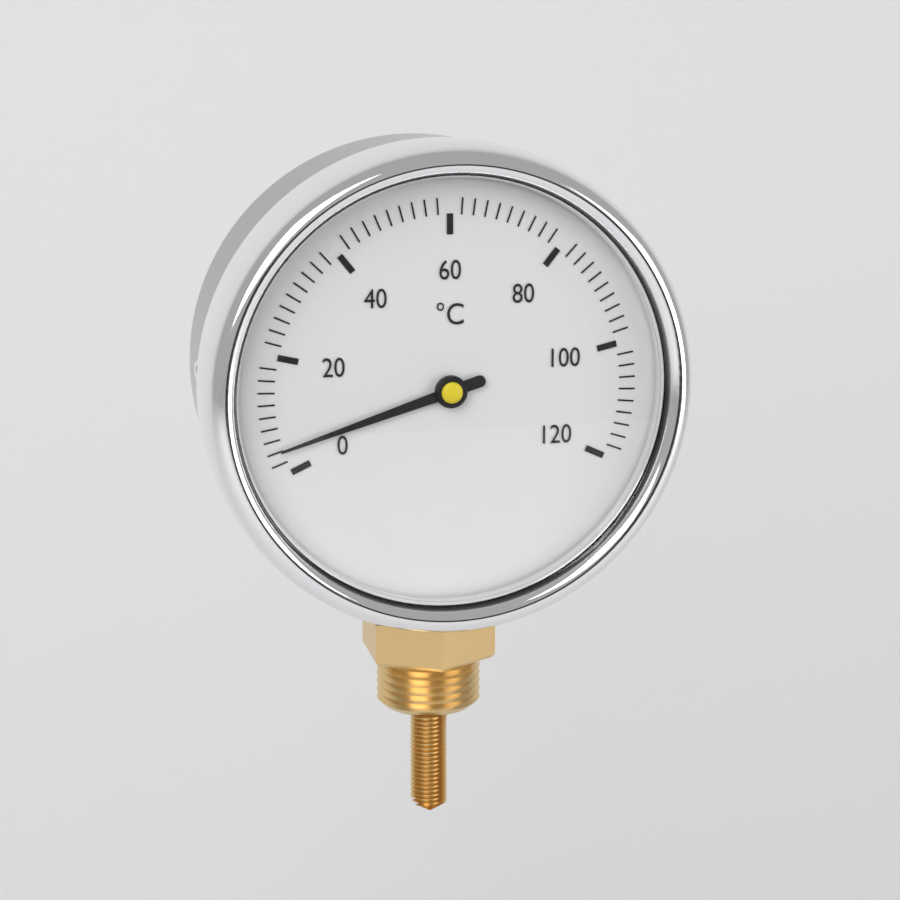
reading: 4 °C
